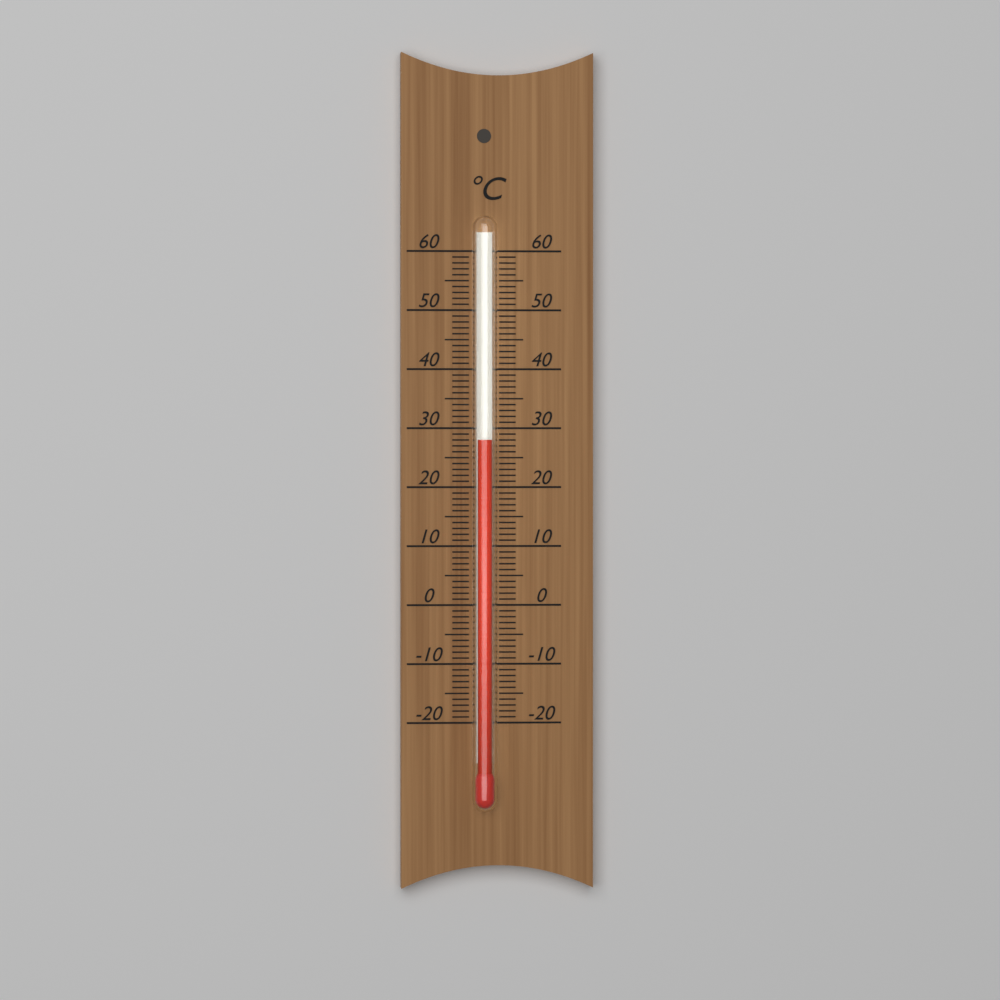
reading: 28 °C
